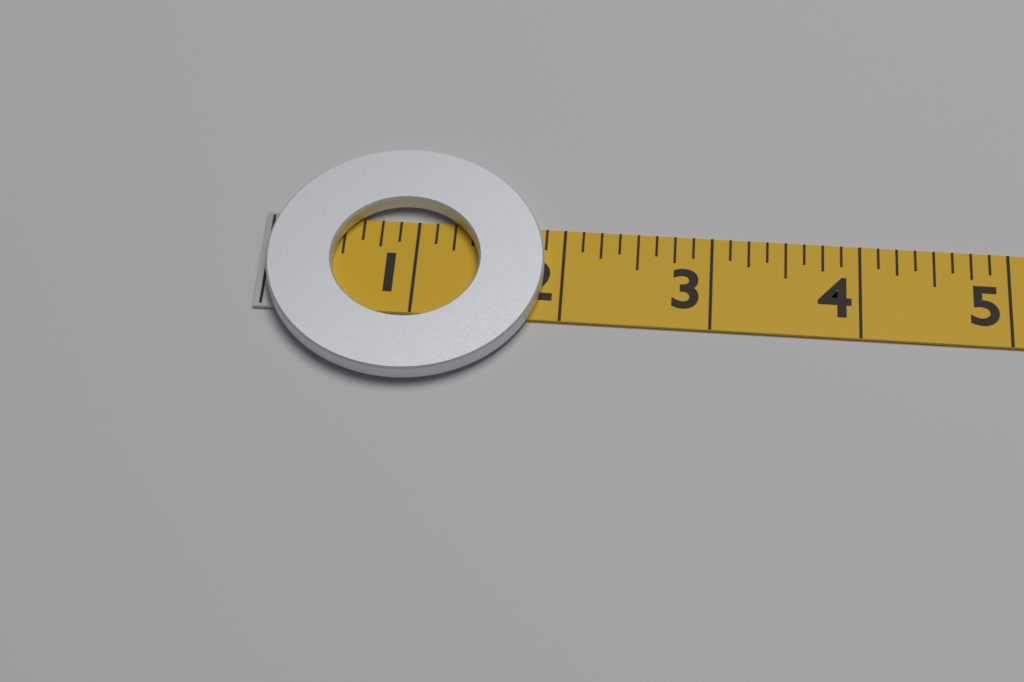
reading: 1.875 (no unit)
